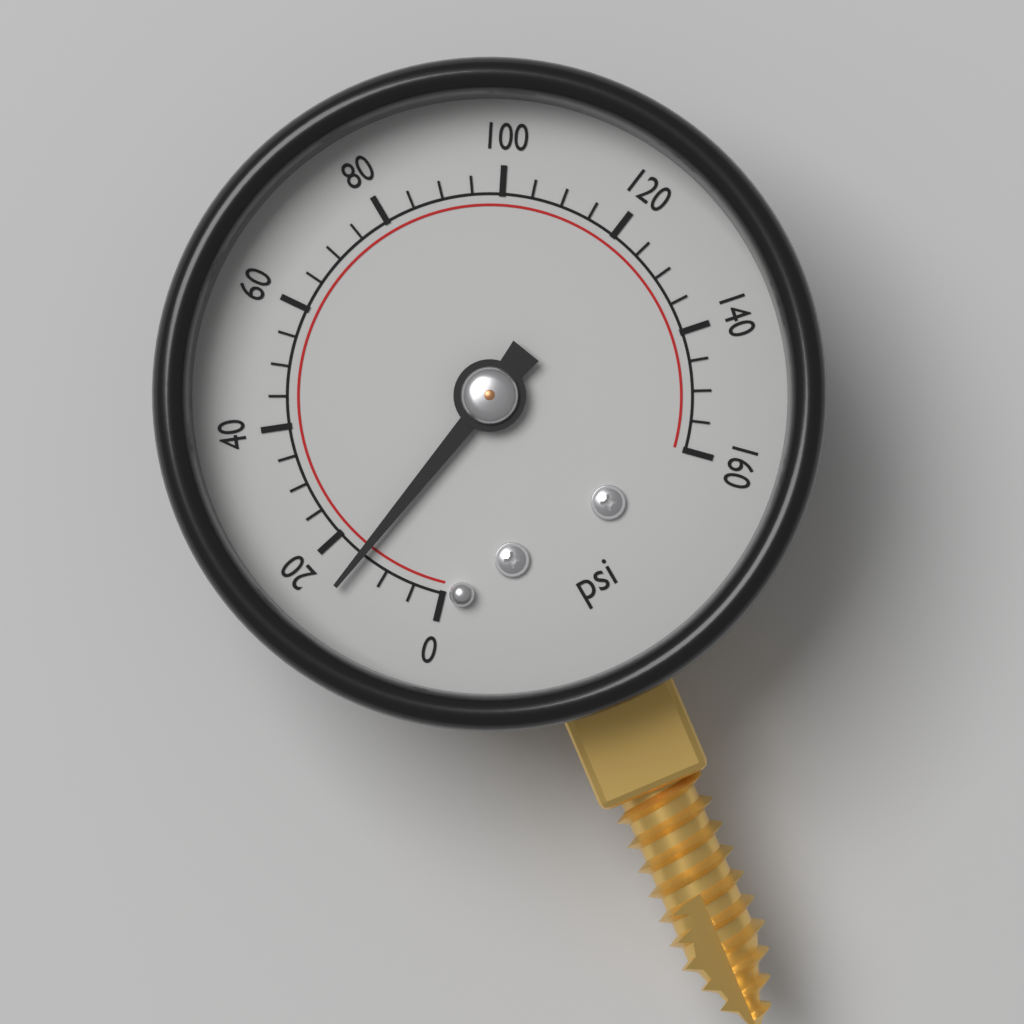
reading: 15 psi
